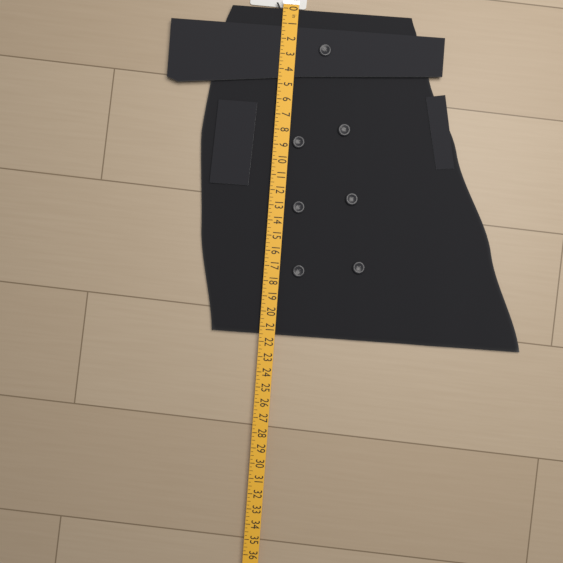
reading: 21.50 in
